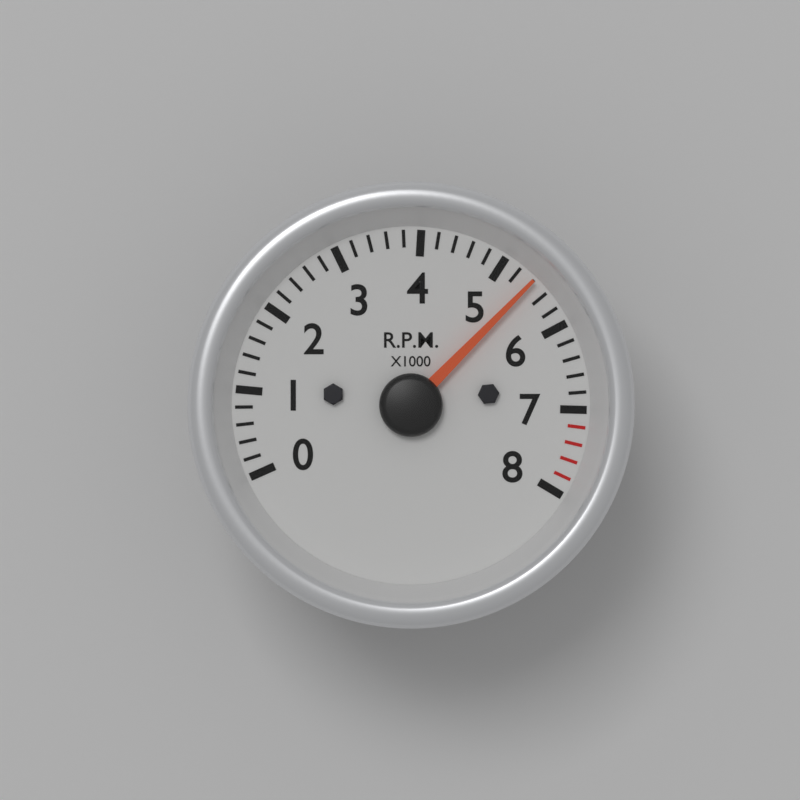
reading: 5400 RPM
